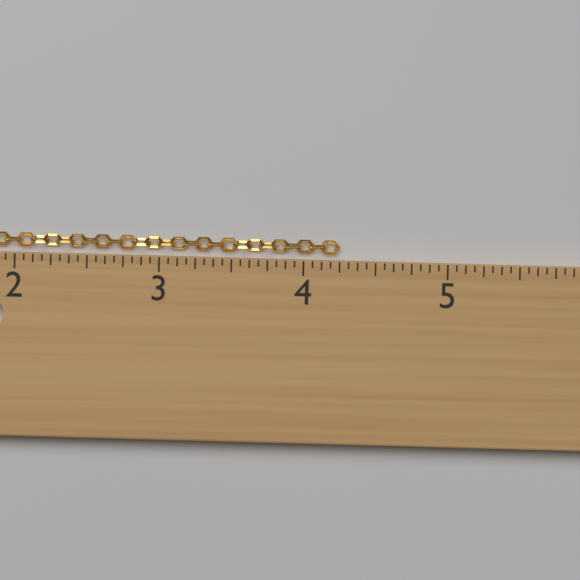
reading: 4.2500 in
